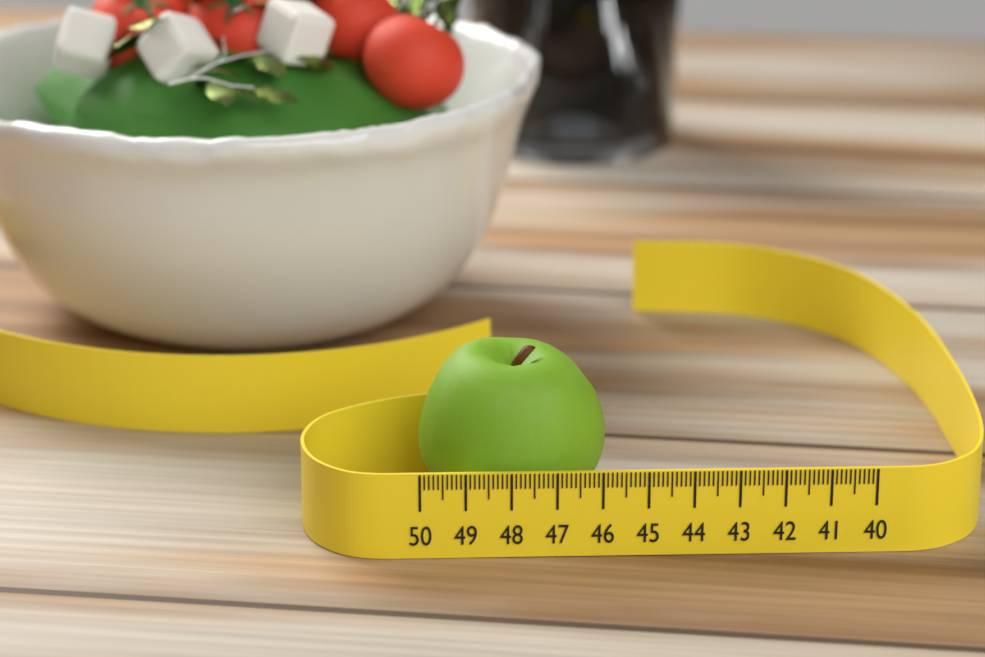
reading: 45.8 (no unit)
